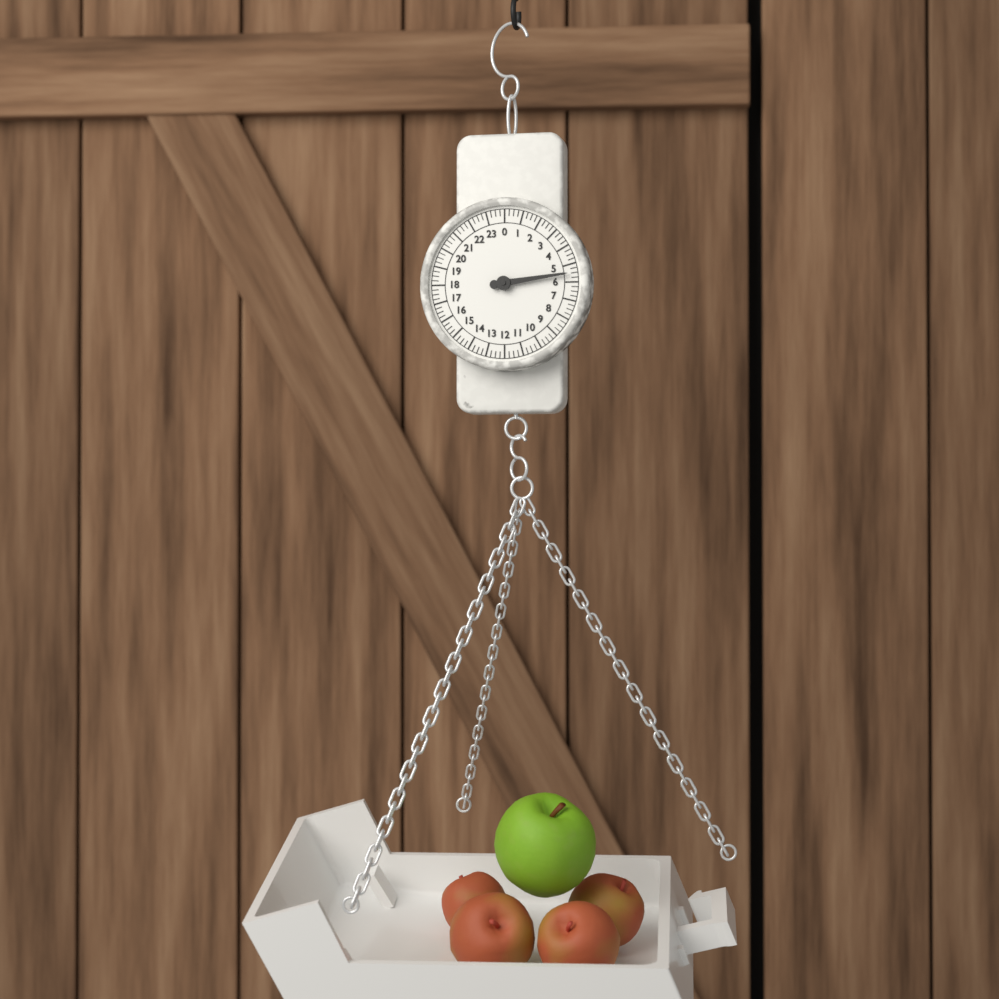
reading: 5.50 (no unit)
